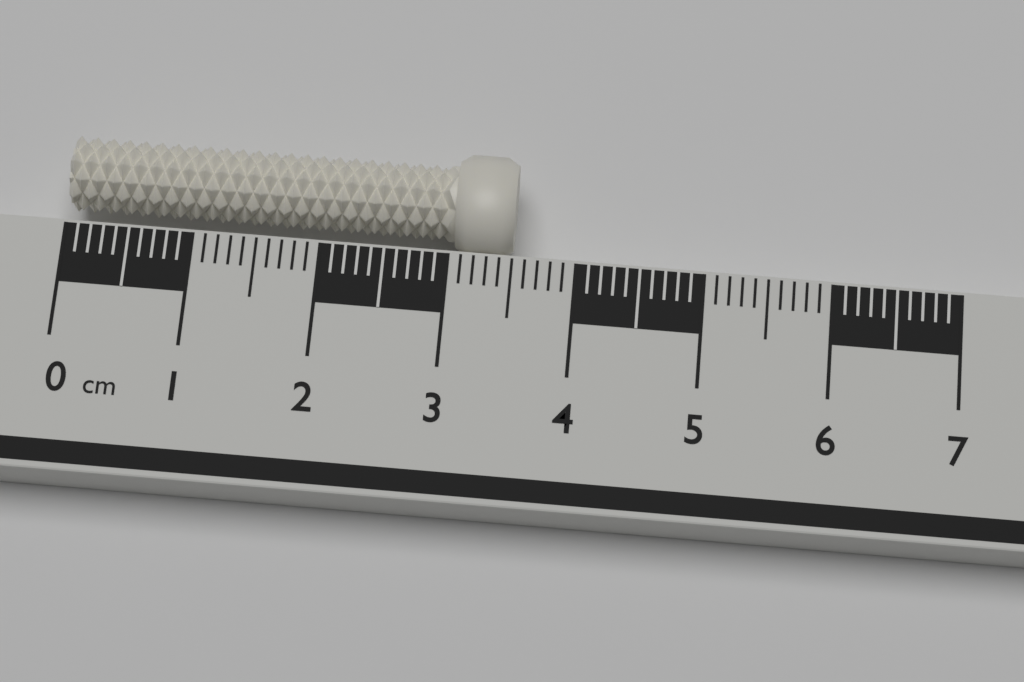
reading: 3.5 cm
